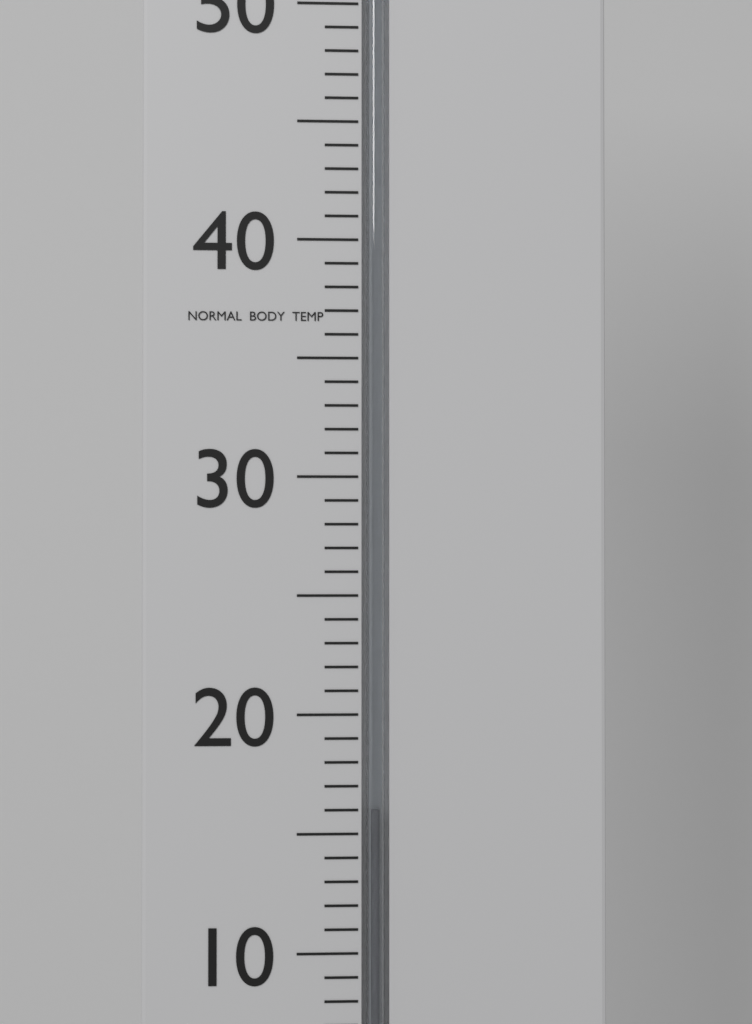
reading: 16 °C
